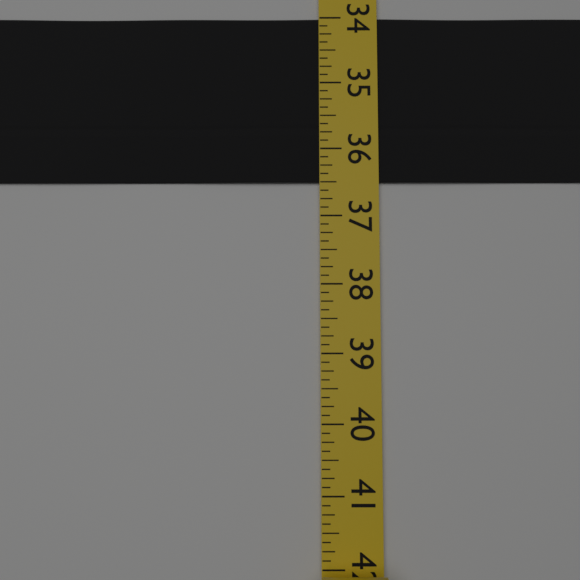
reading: 36.500 (no unit)
